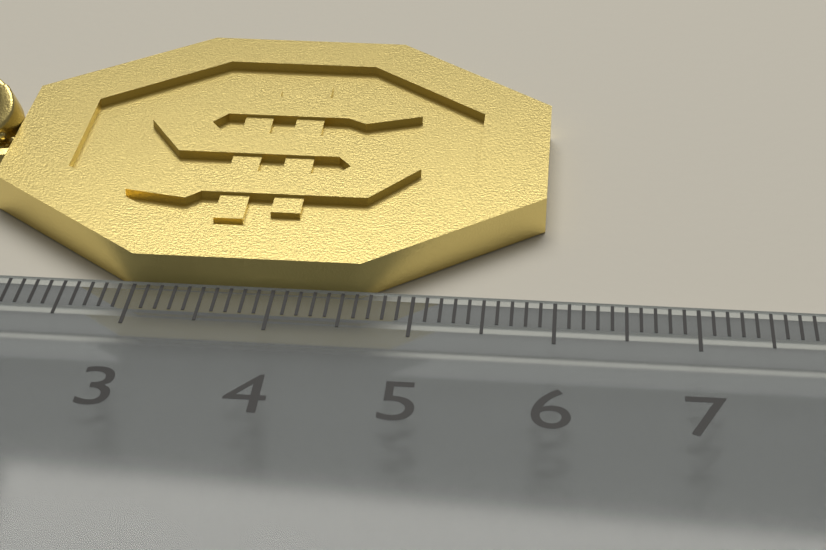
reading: 5.9 cm
